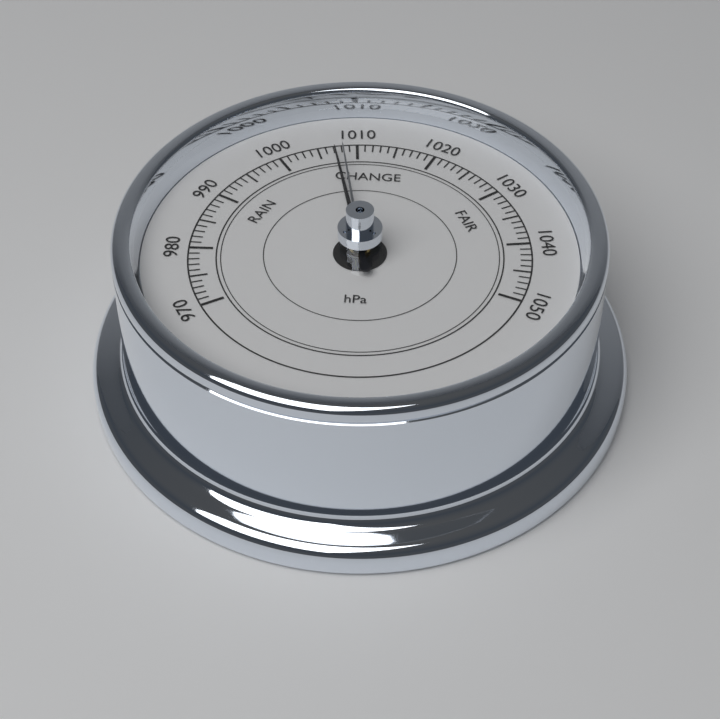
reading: 1007 hPa
